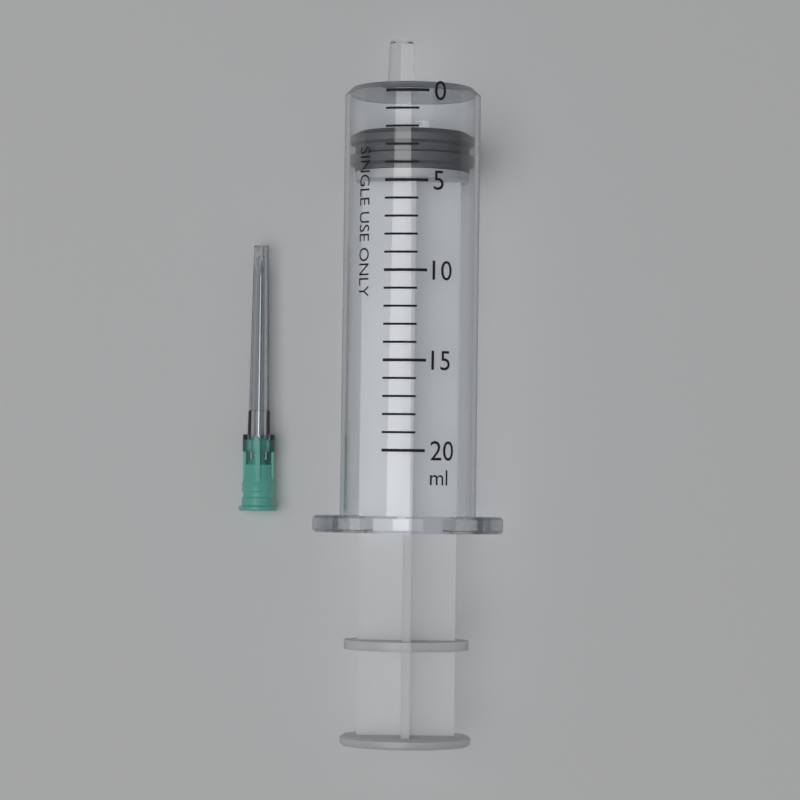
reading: 2 ml
